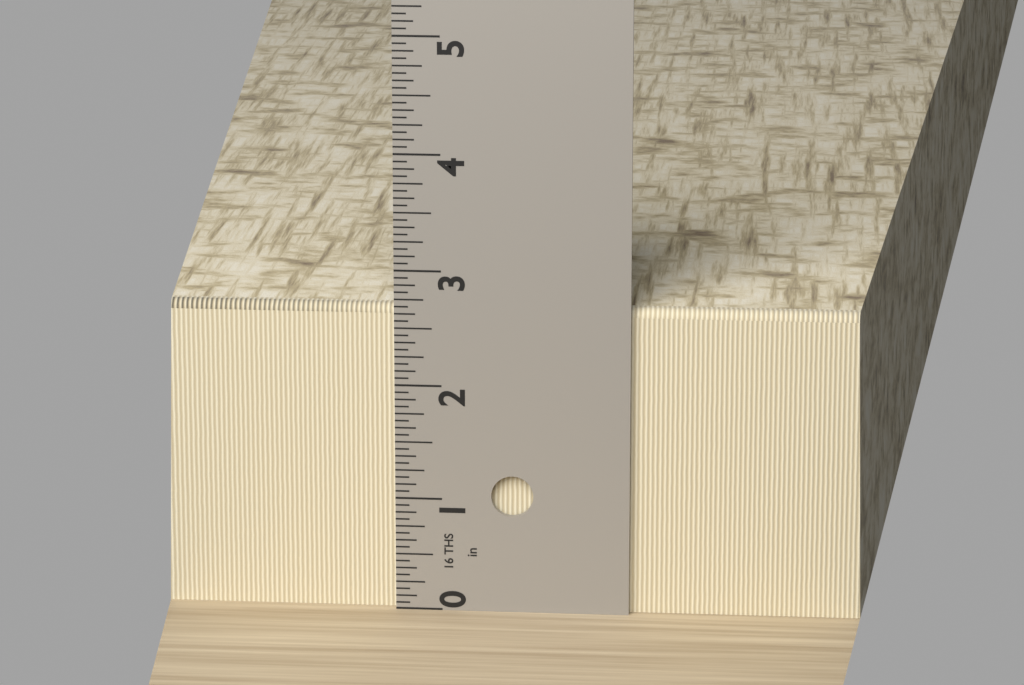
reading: 2.6875 in
